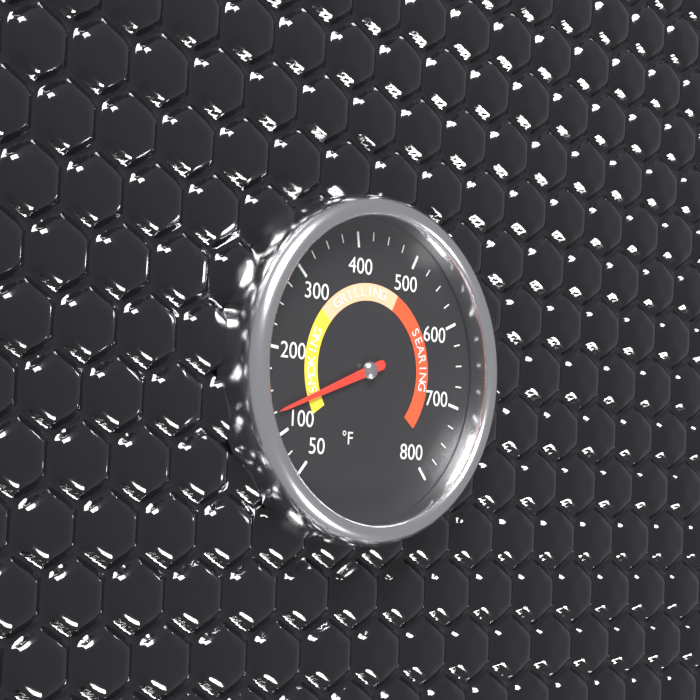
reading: 125 °F
